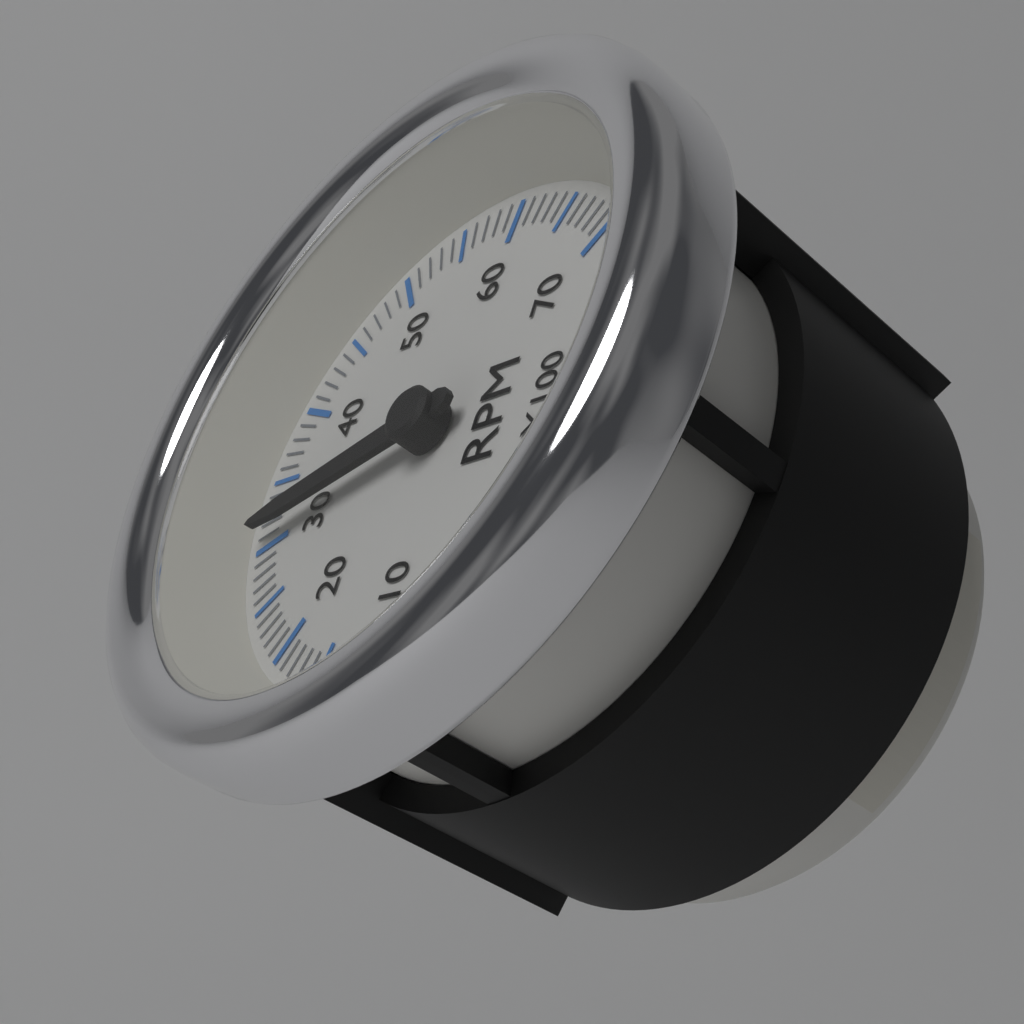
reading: 3100 RPM
